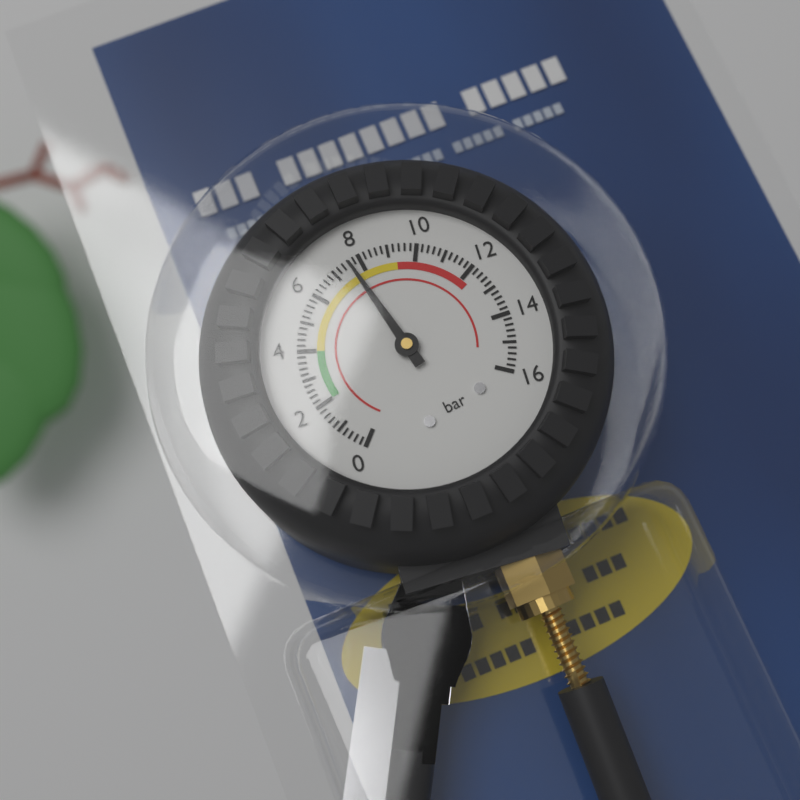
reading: 7.6 bar
